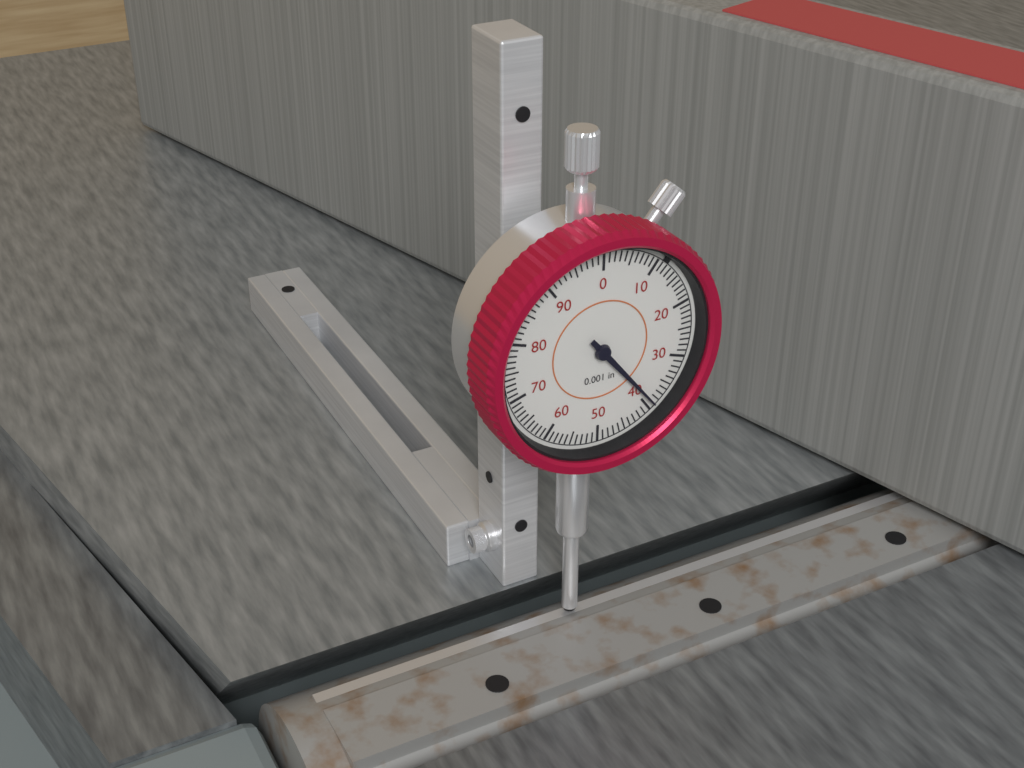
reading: 0.039 in
